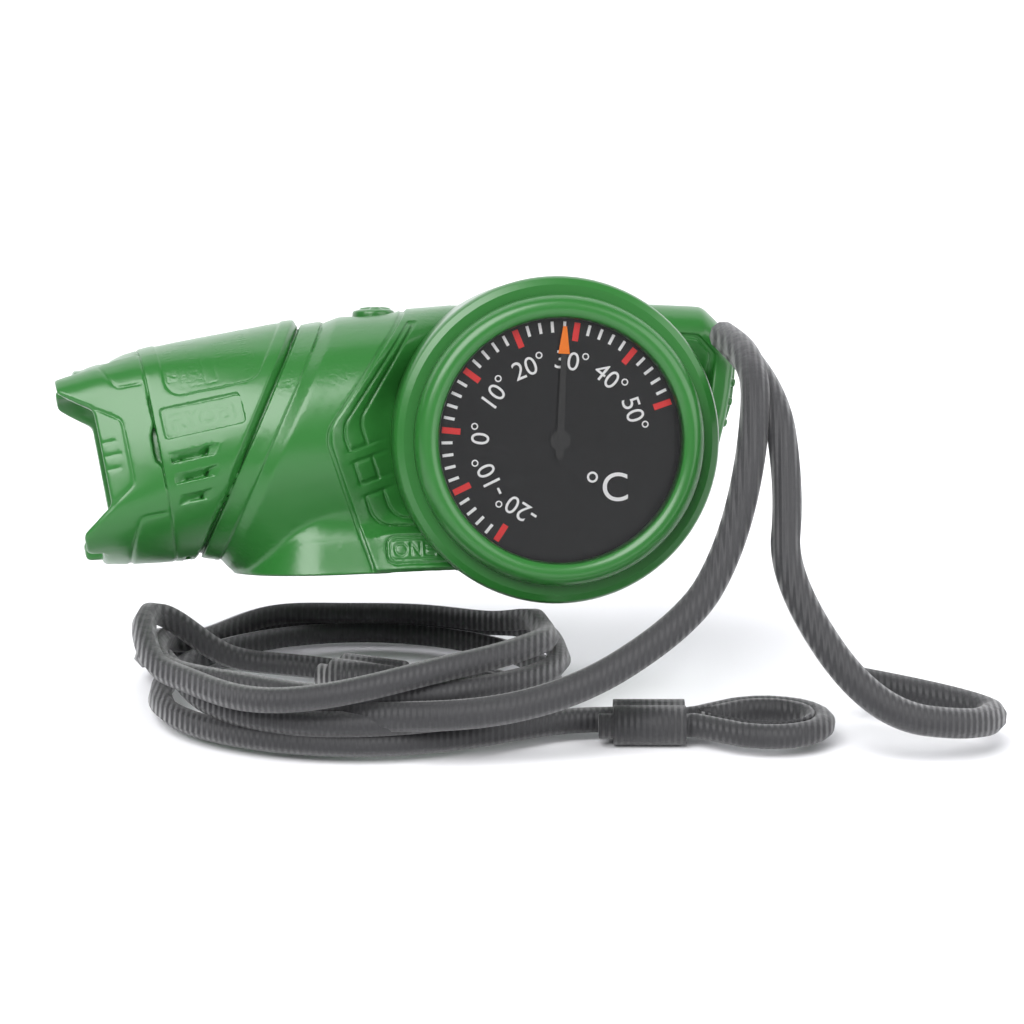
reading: 28 °C
